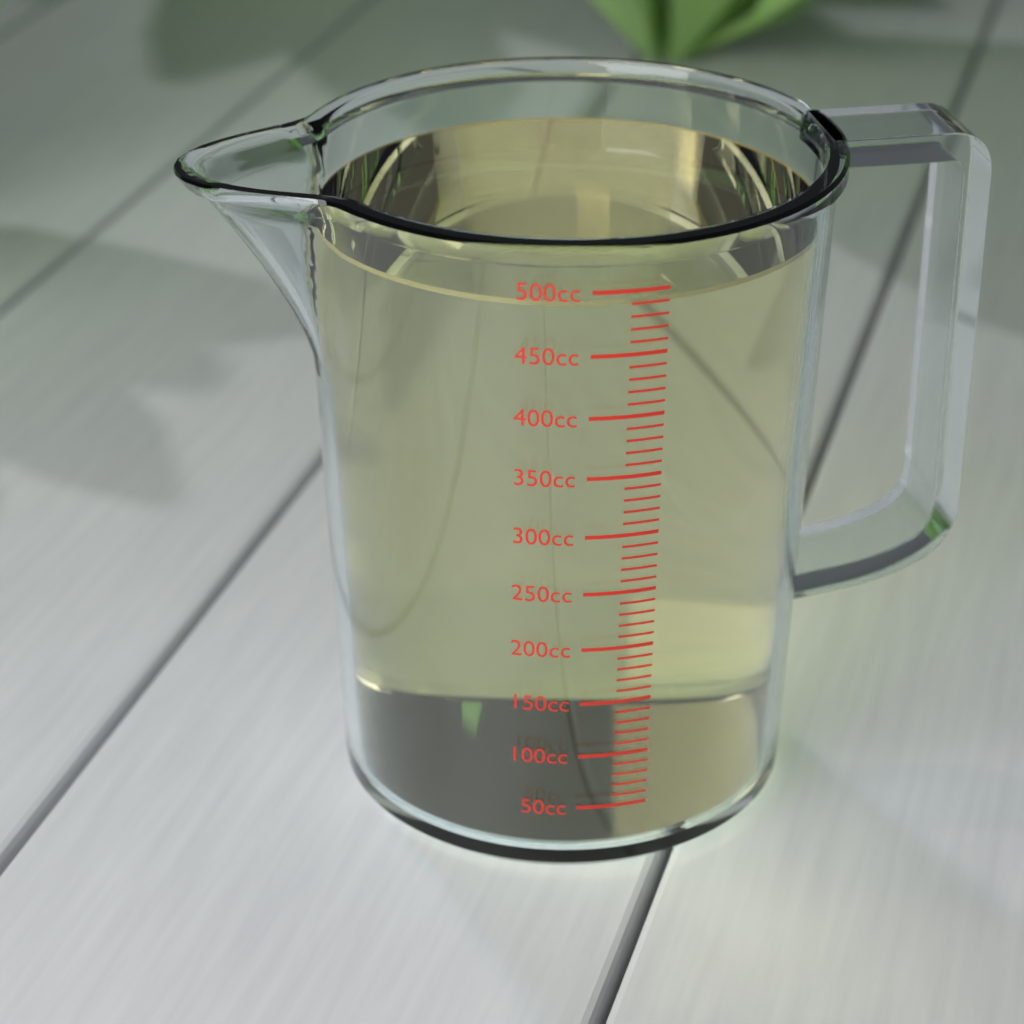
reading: 490 cc
